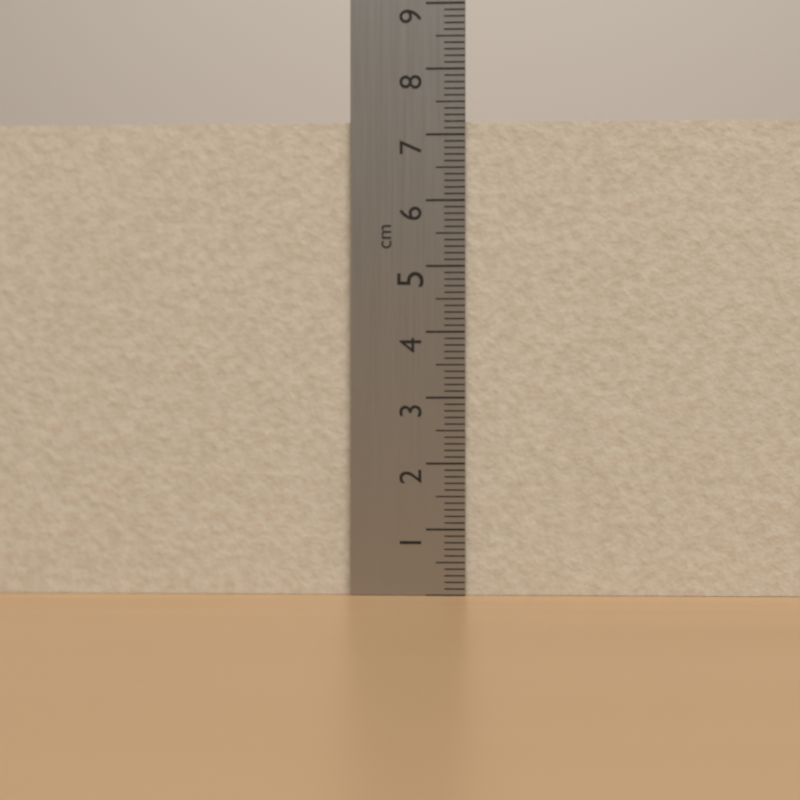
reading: 7.2 cm
